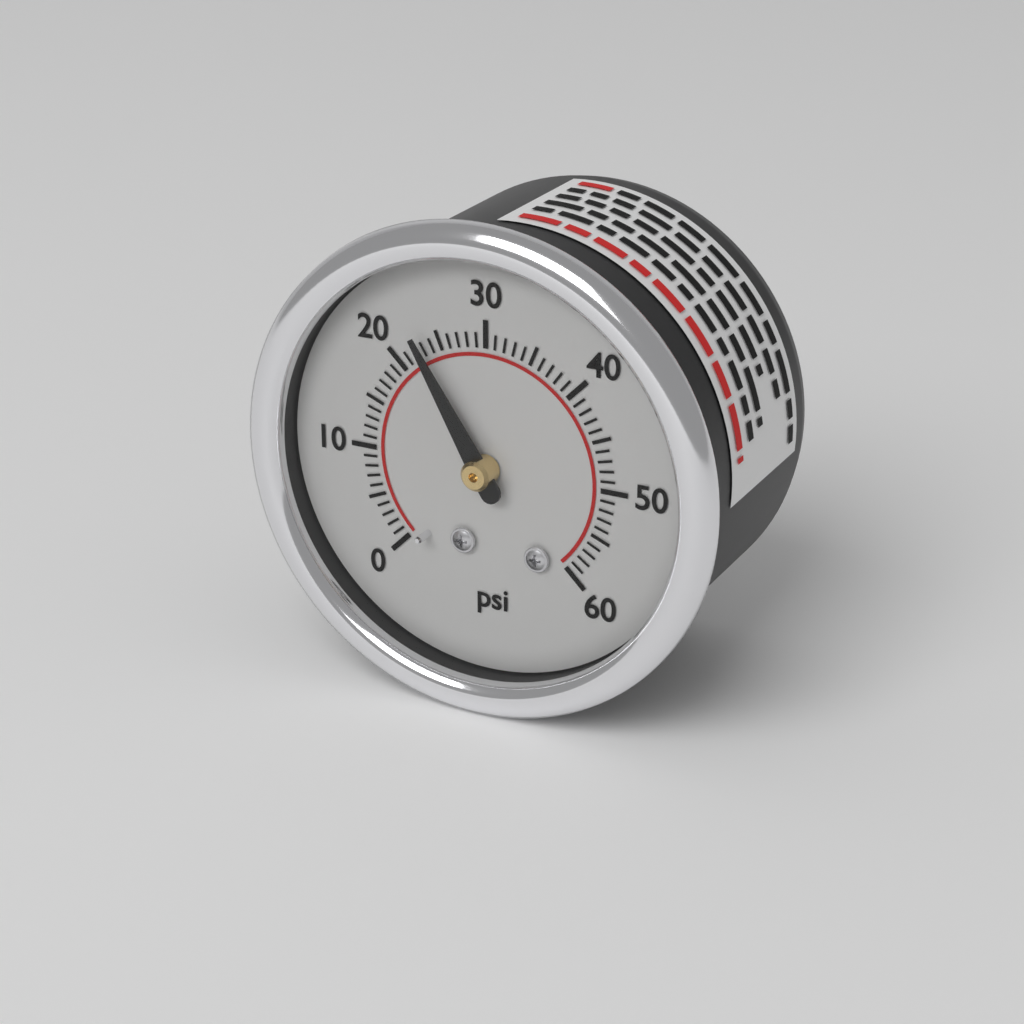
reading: 23 psi
